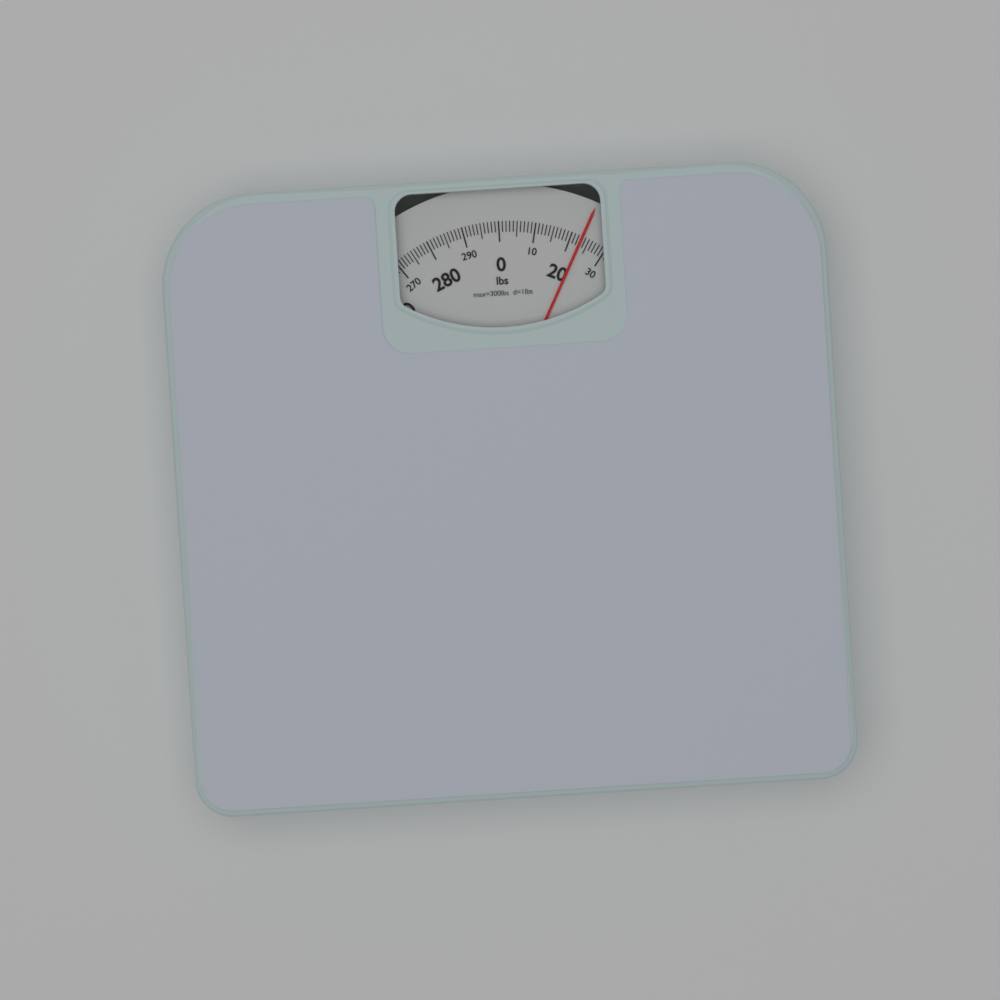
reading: 23 lbs
